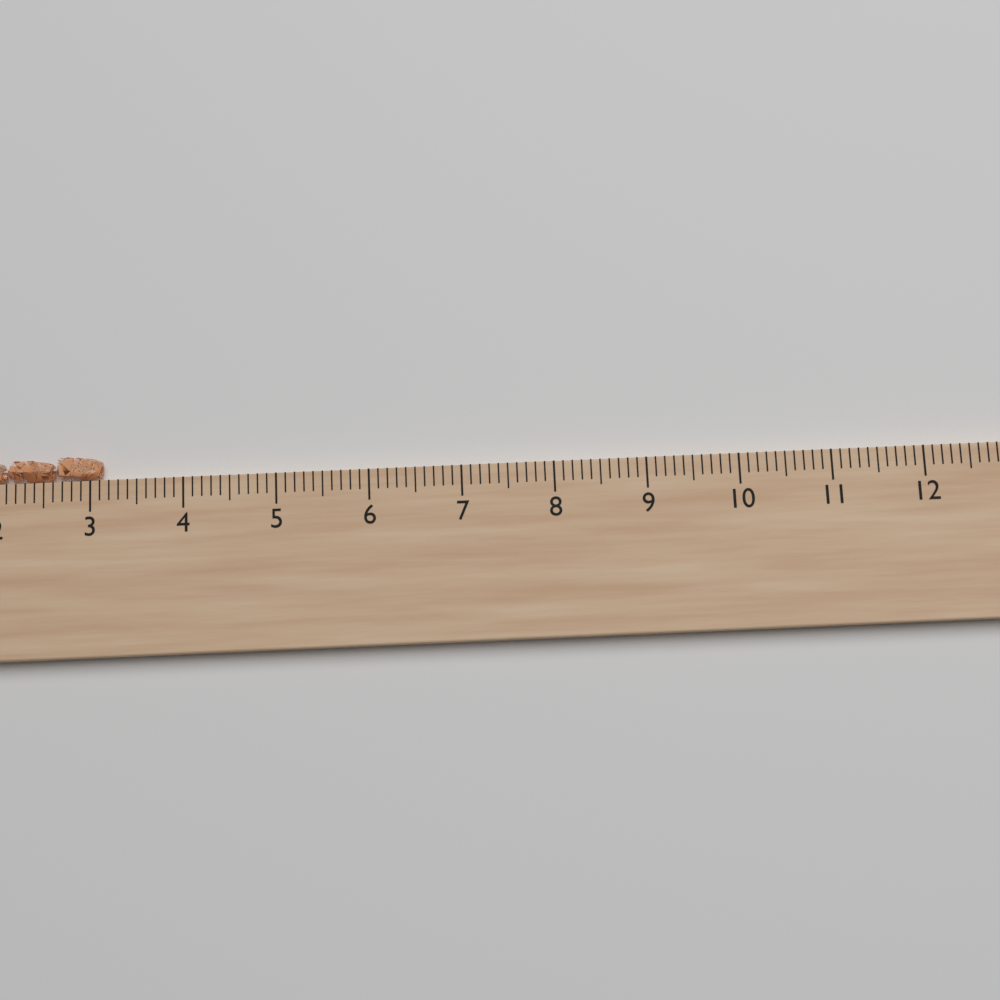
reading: 3.1 cm
